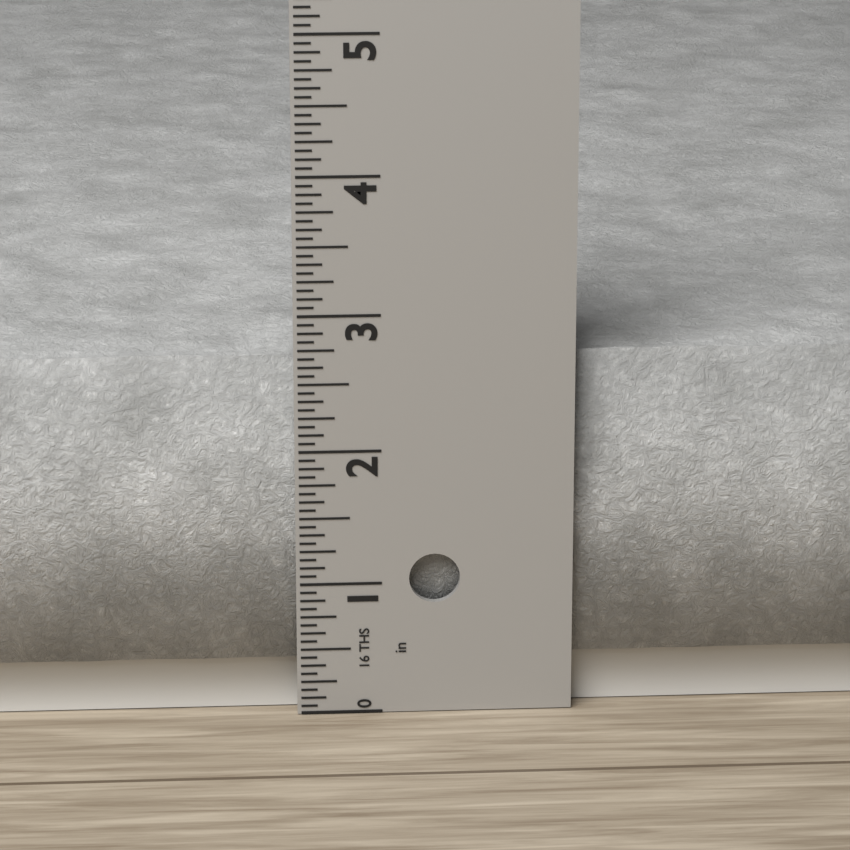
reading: 2.6875 in
